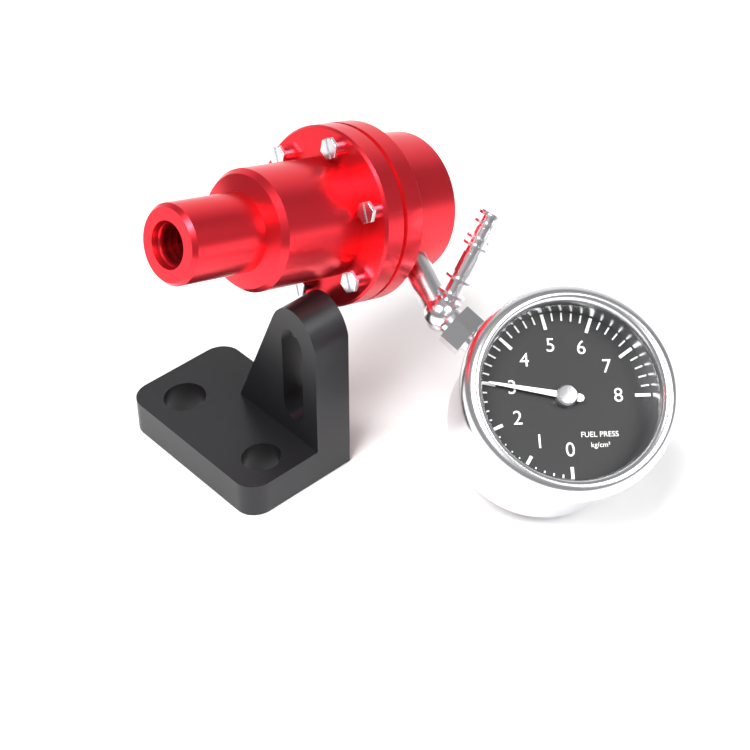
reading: 3.0 kg/cm²
